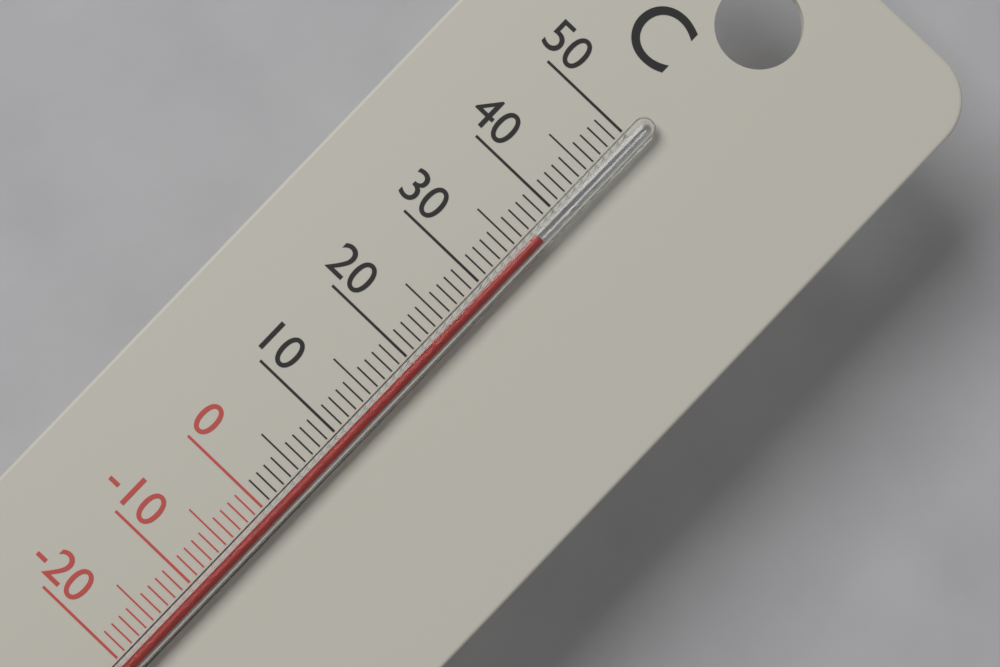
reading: 37 °C
